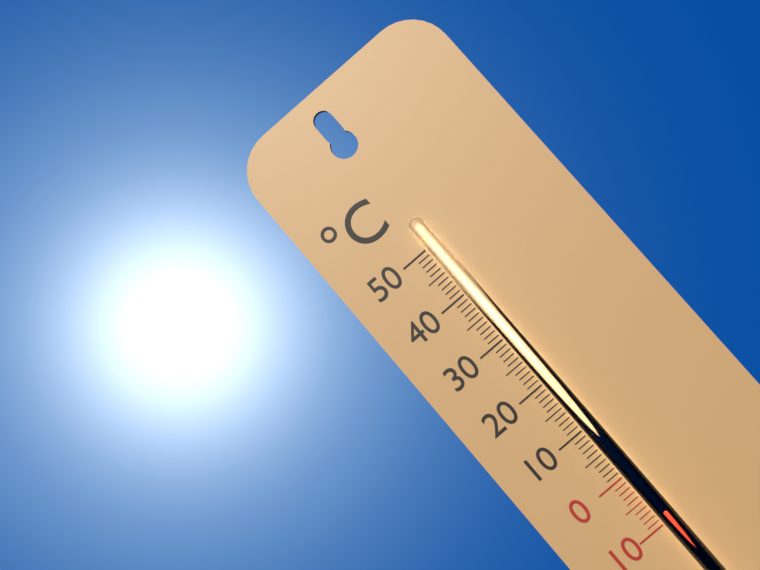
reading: -8 °C
